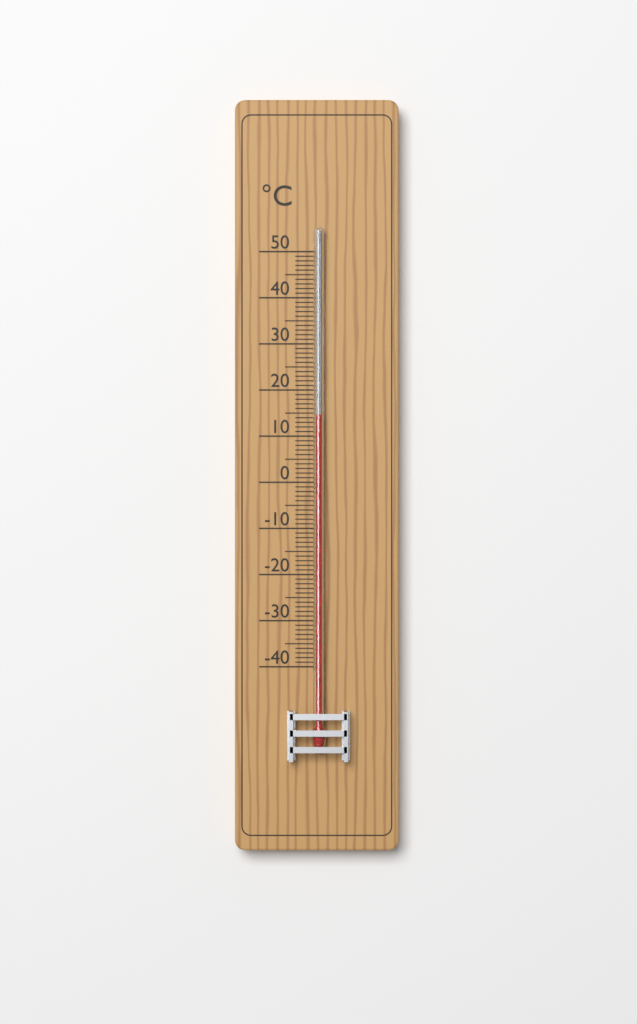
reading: 14.5 °C
